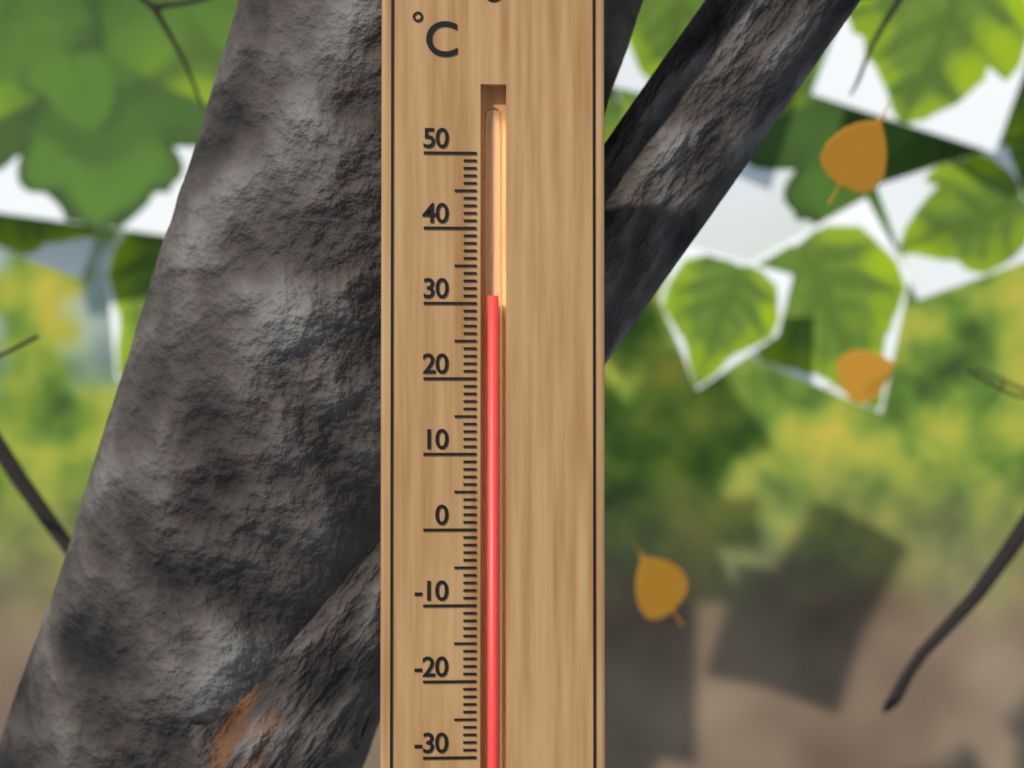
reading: 31 °C
